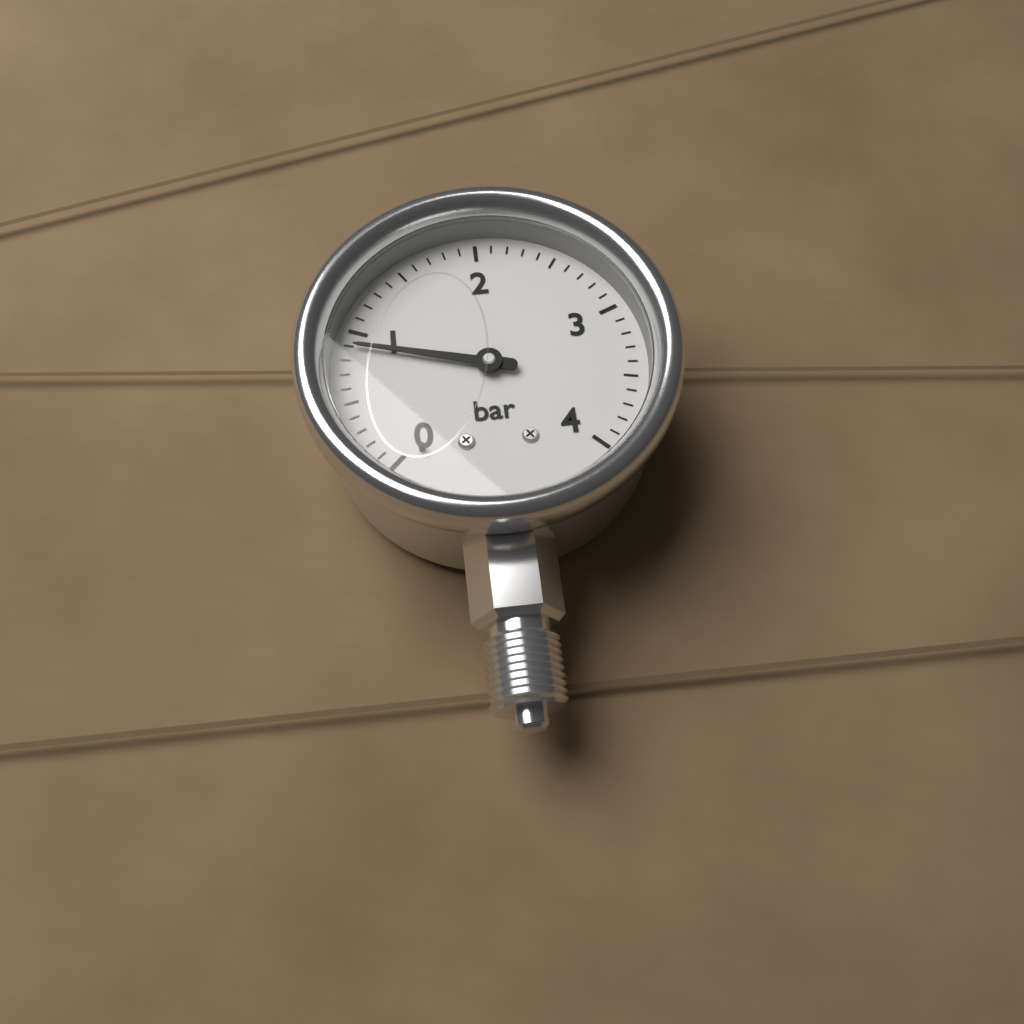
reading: 0.9 bar
